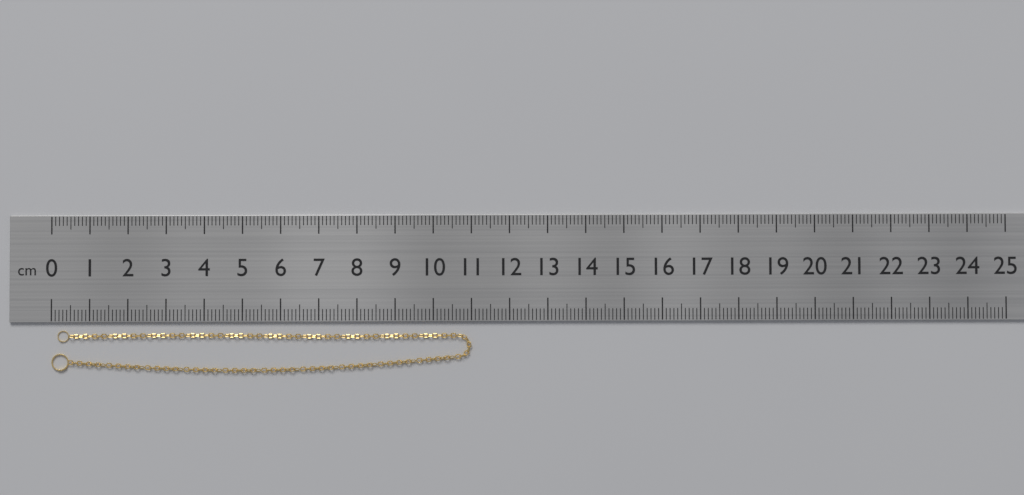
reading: 11.0 cm
